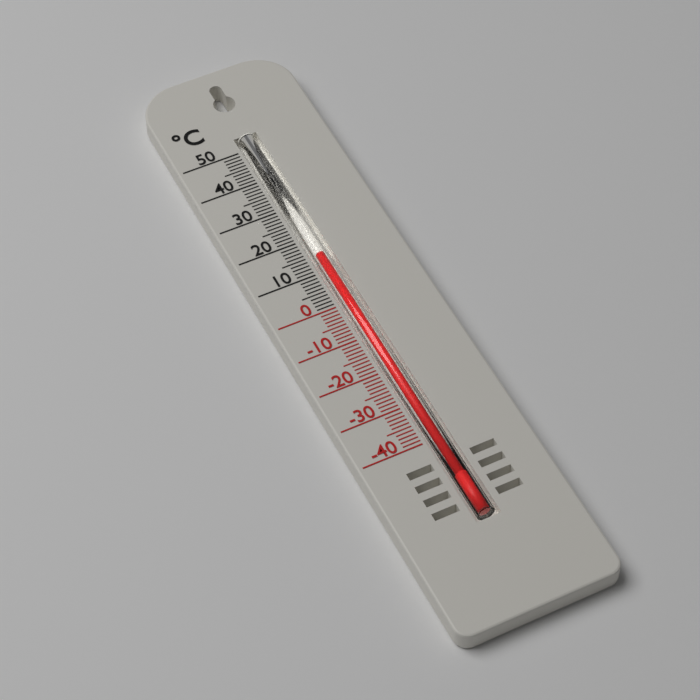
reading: 15 °C
